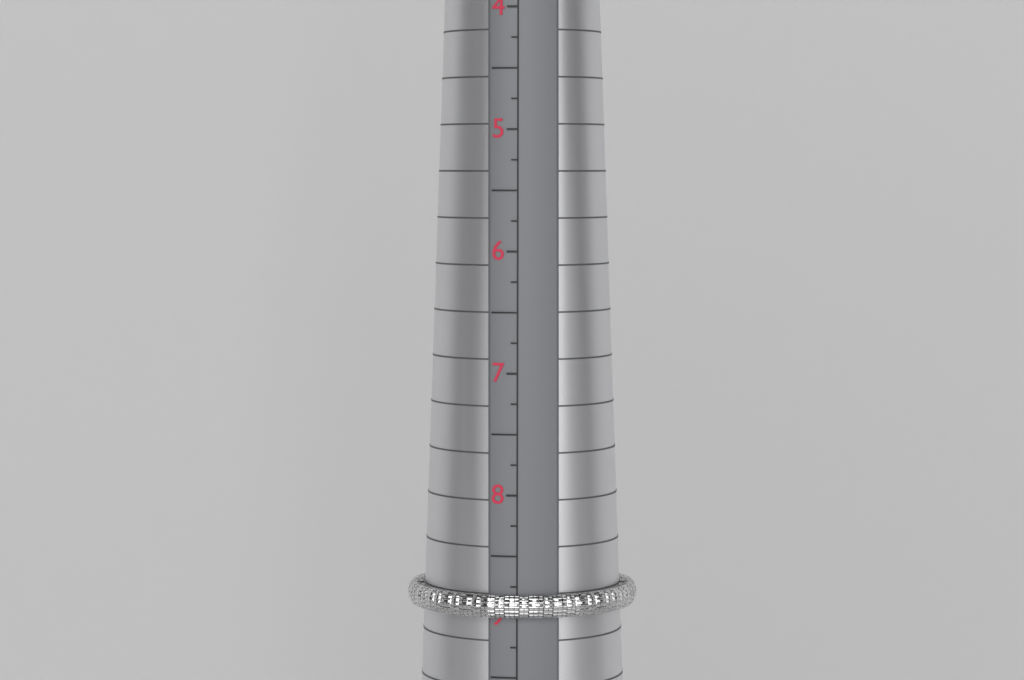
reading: 9.00 (no unit)
